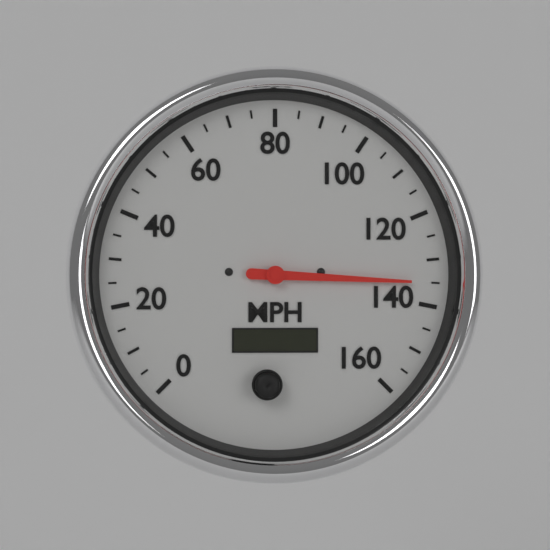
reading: 135 MPH
